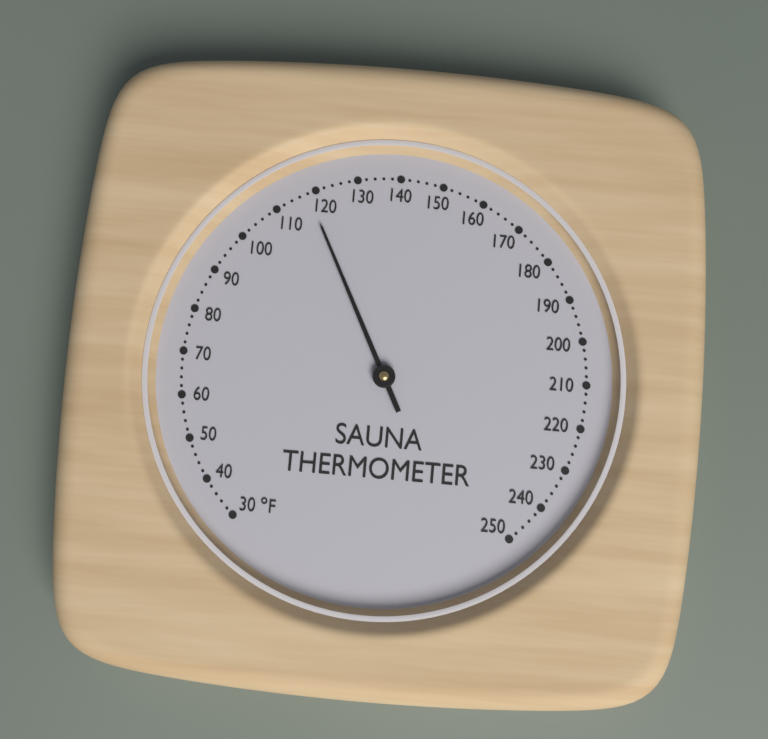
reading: 118 °F
